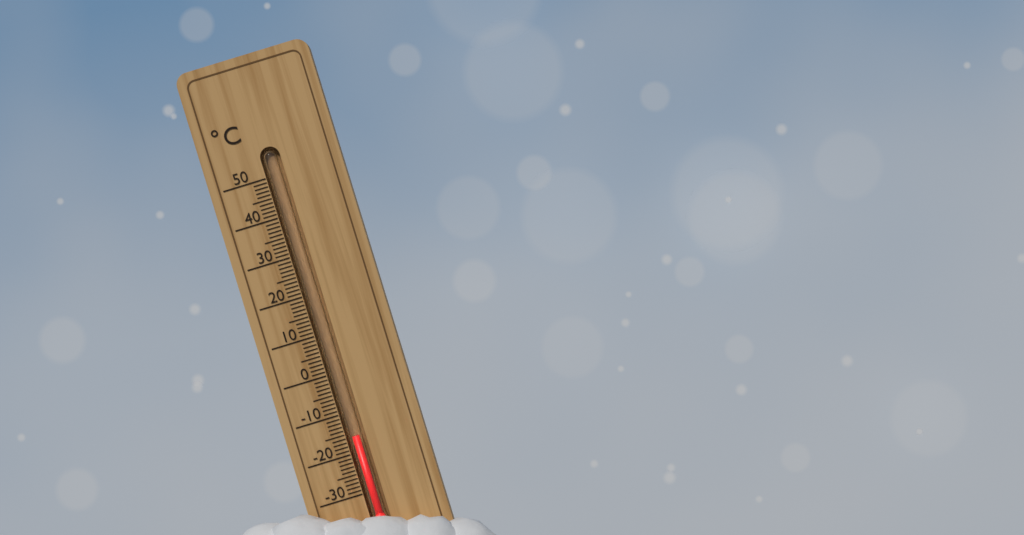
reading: -16 °C
